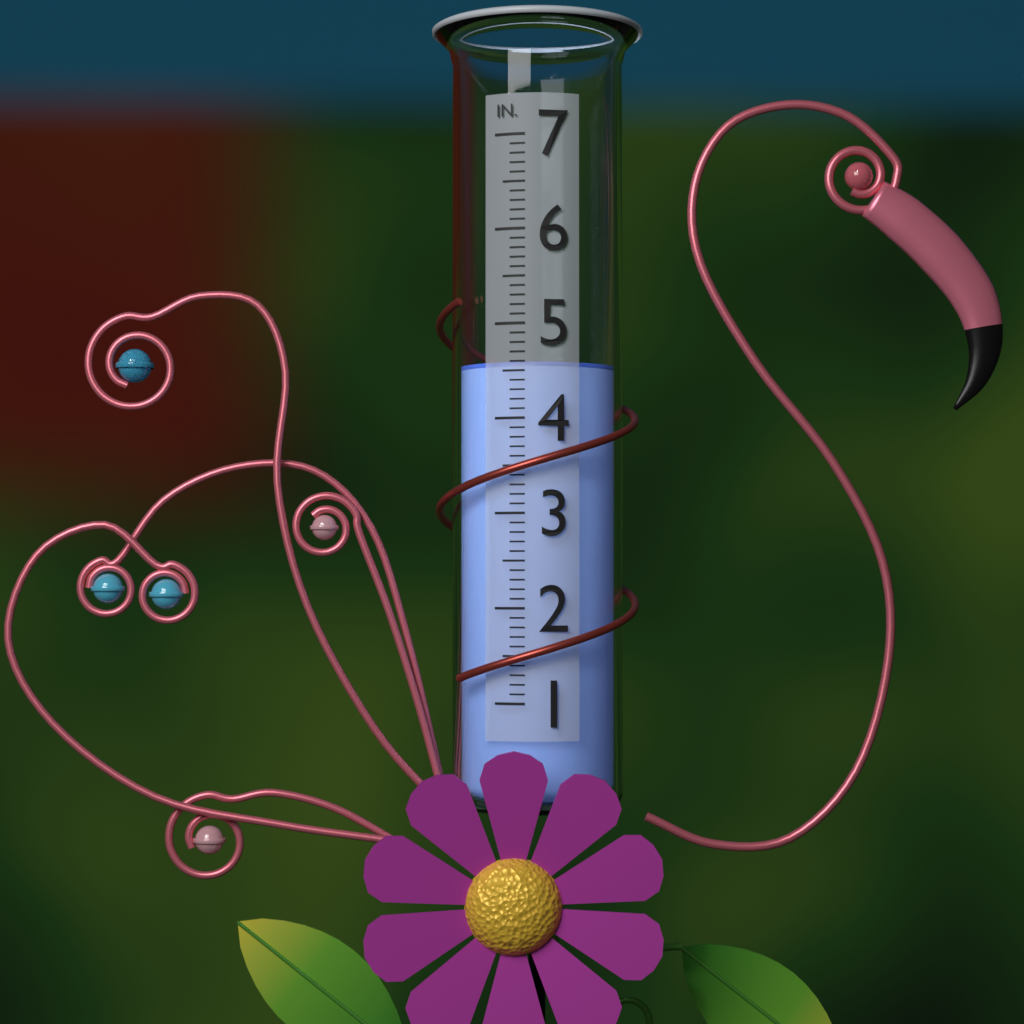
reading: 4.6 in
